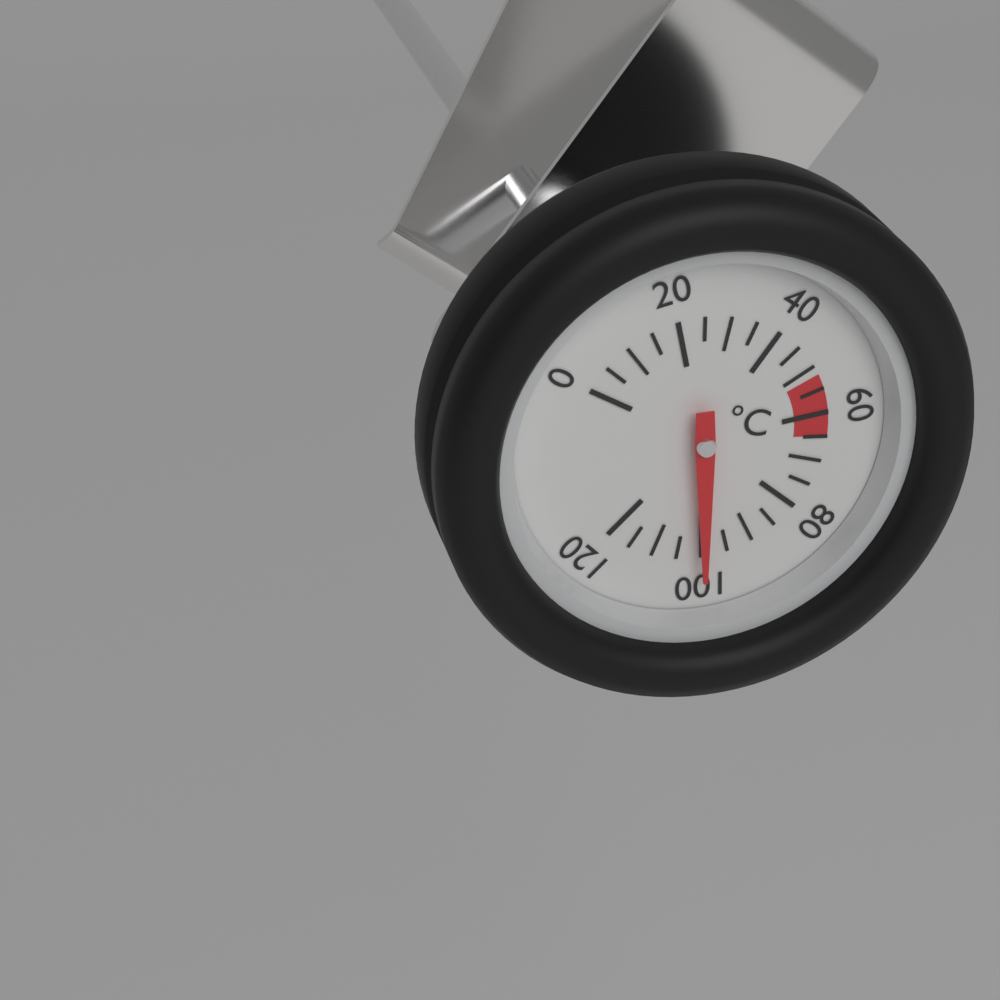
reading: 100 °C
